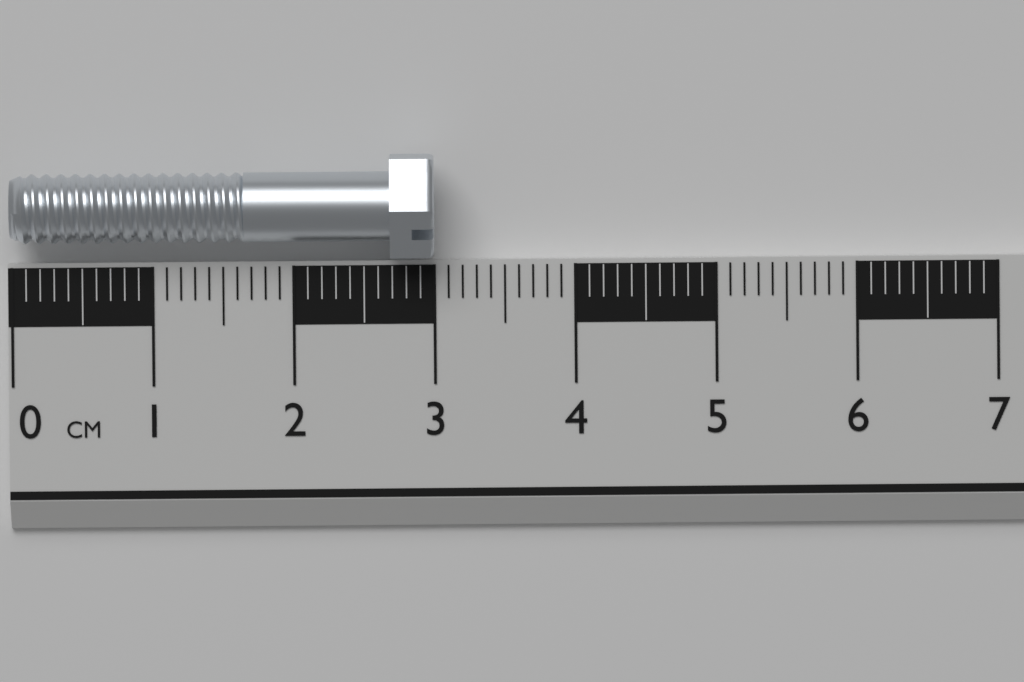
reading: 3.0 cm
